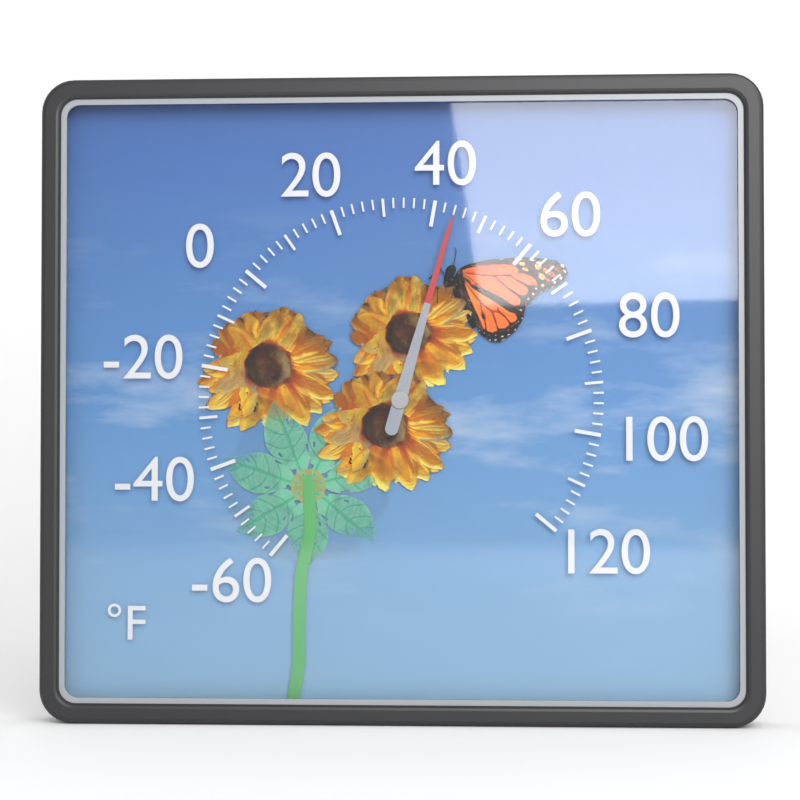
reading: 44 °F
